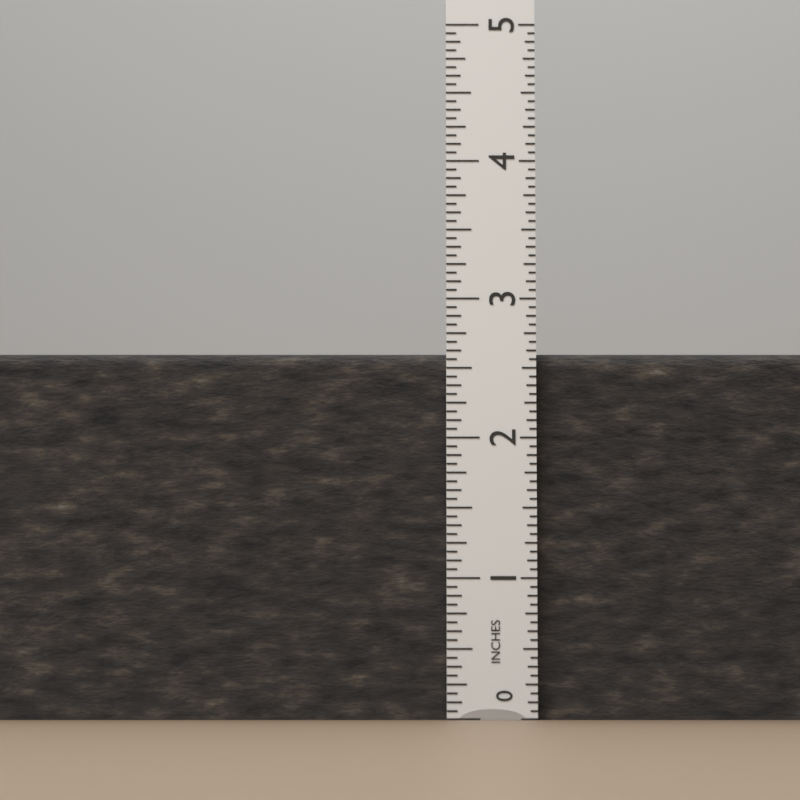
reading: 2.6250 in
